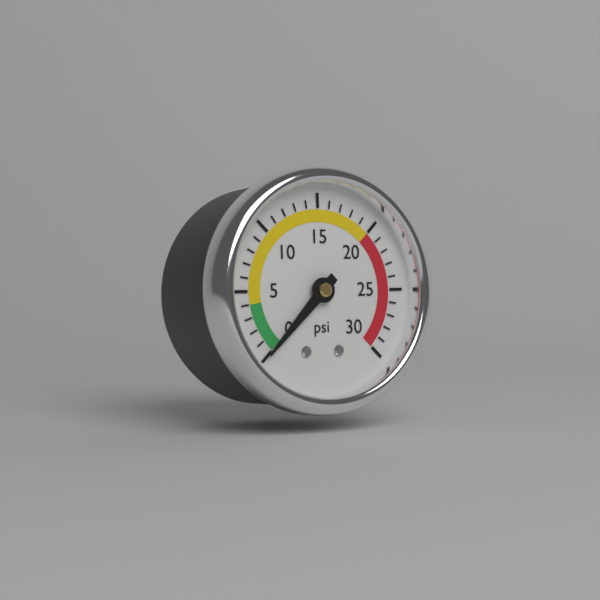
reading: 0 psi
